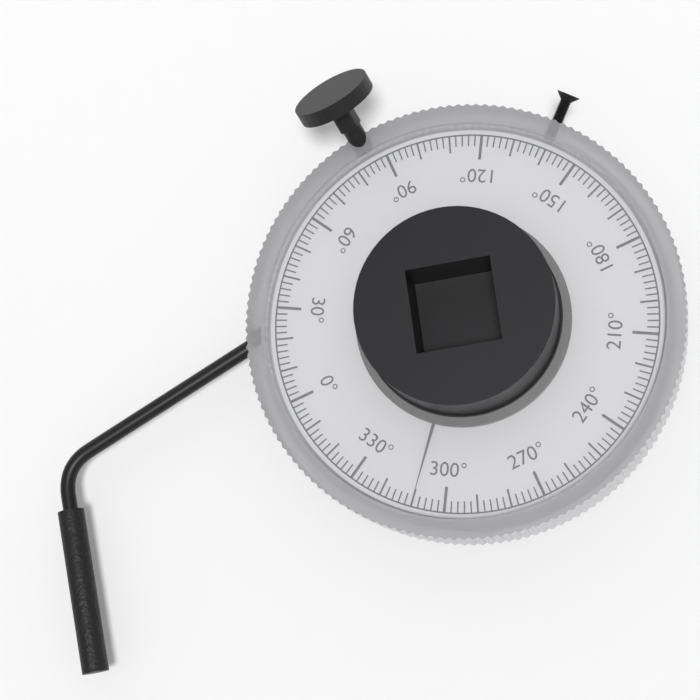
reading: 310 °
